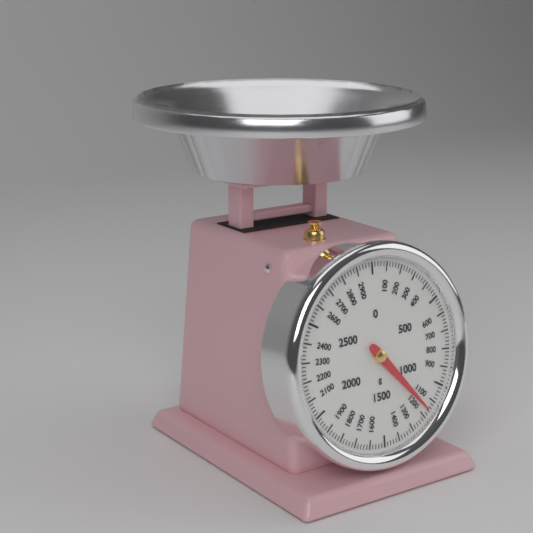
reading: 1160 g
